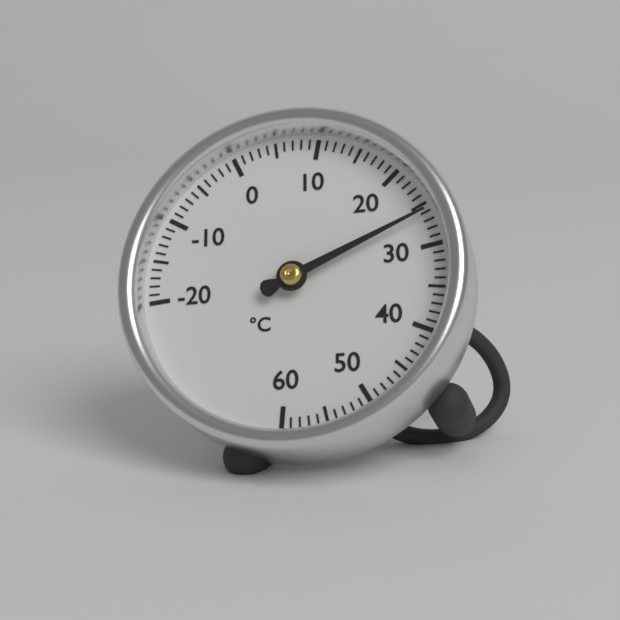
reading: 26 °C
